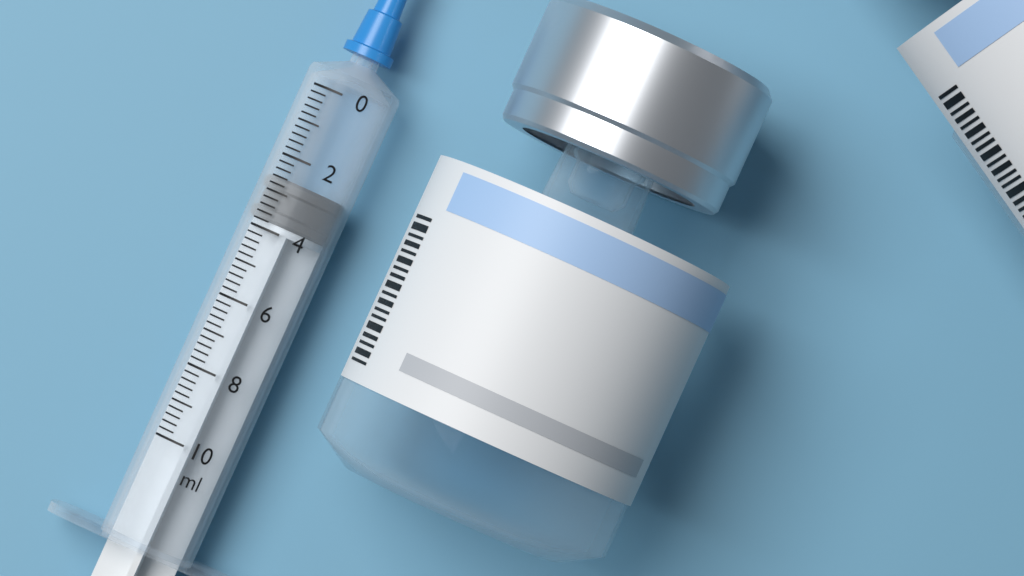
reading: 2.6 ml
